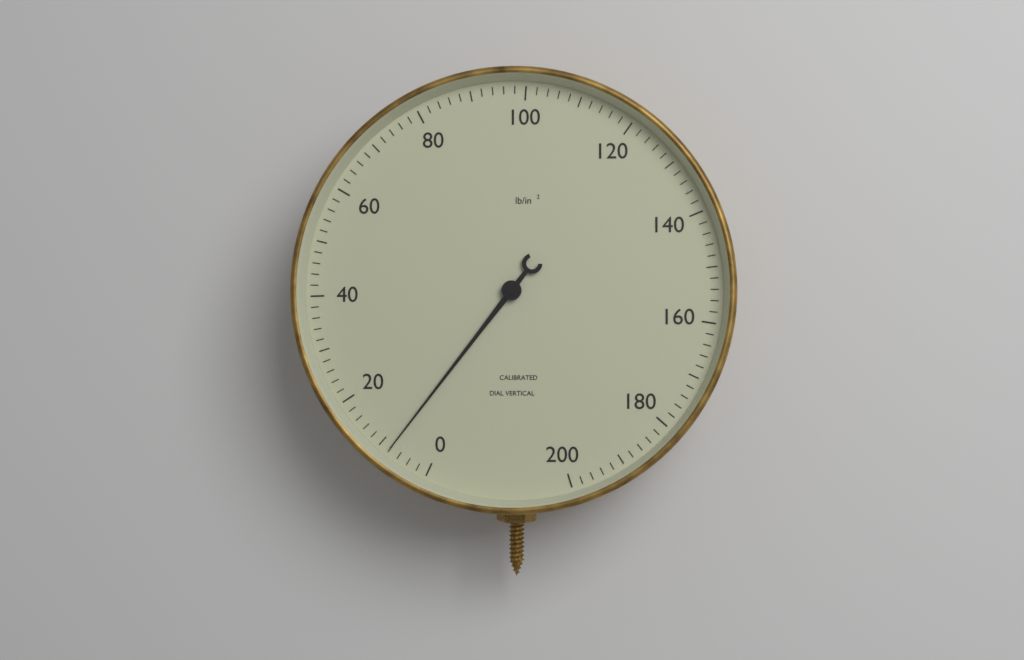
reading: 8 lb/in²
